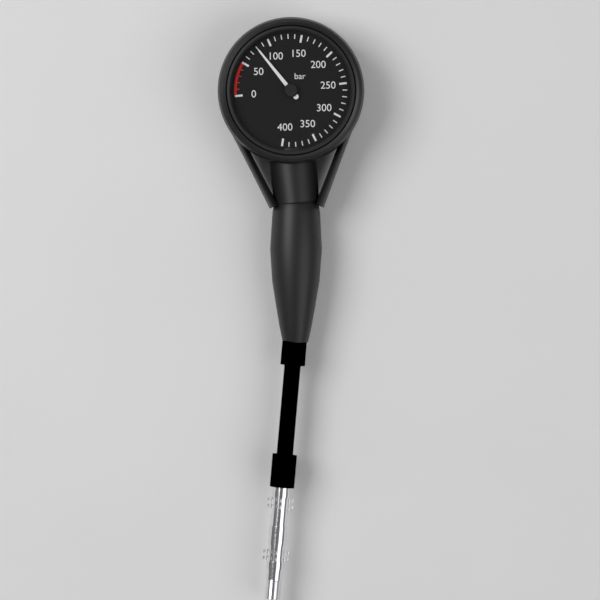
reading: 80 bar
